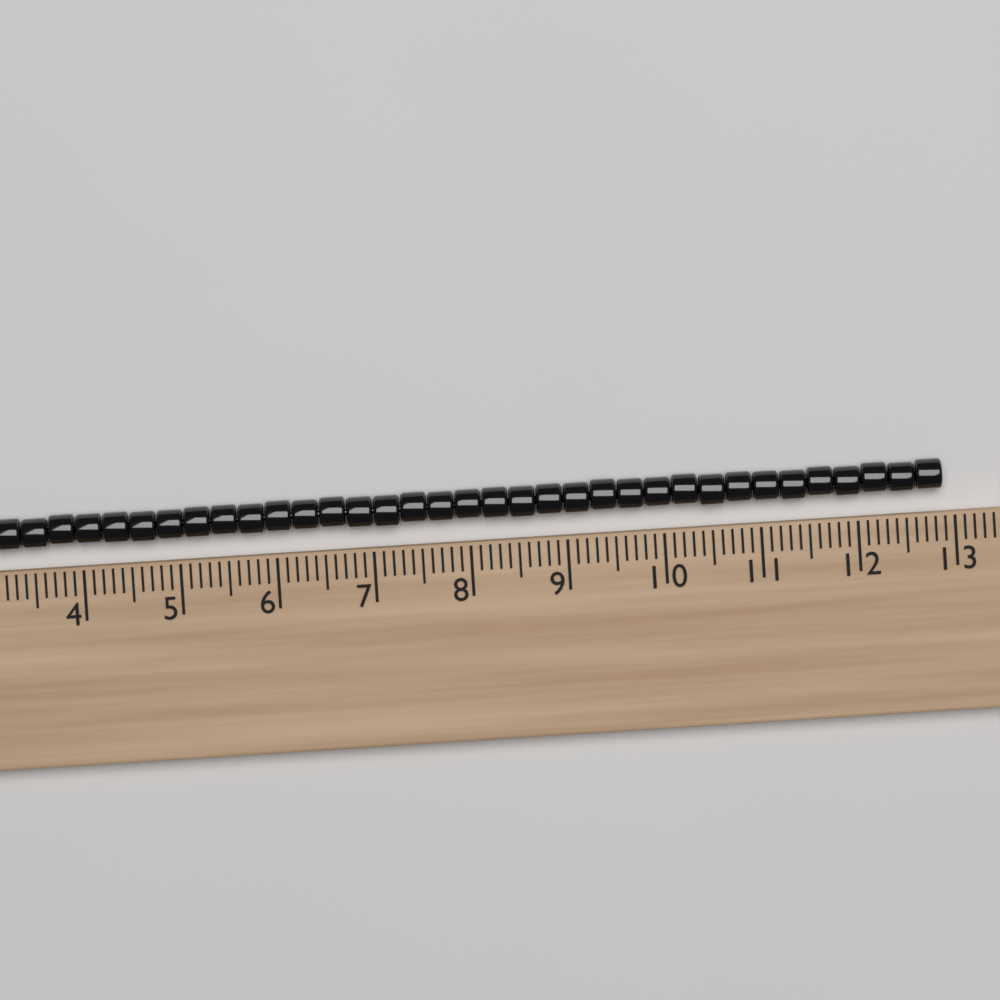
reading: 12.9 (no unit)
